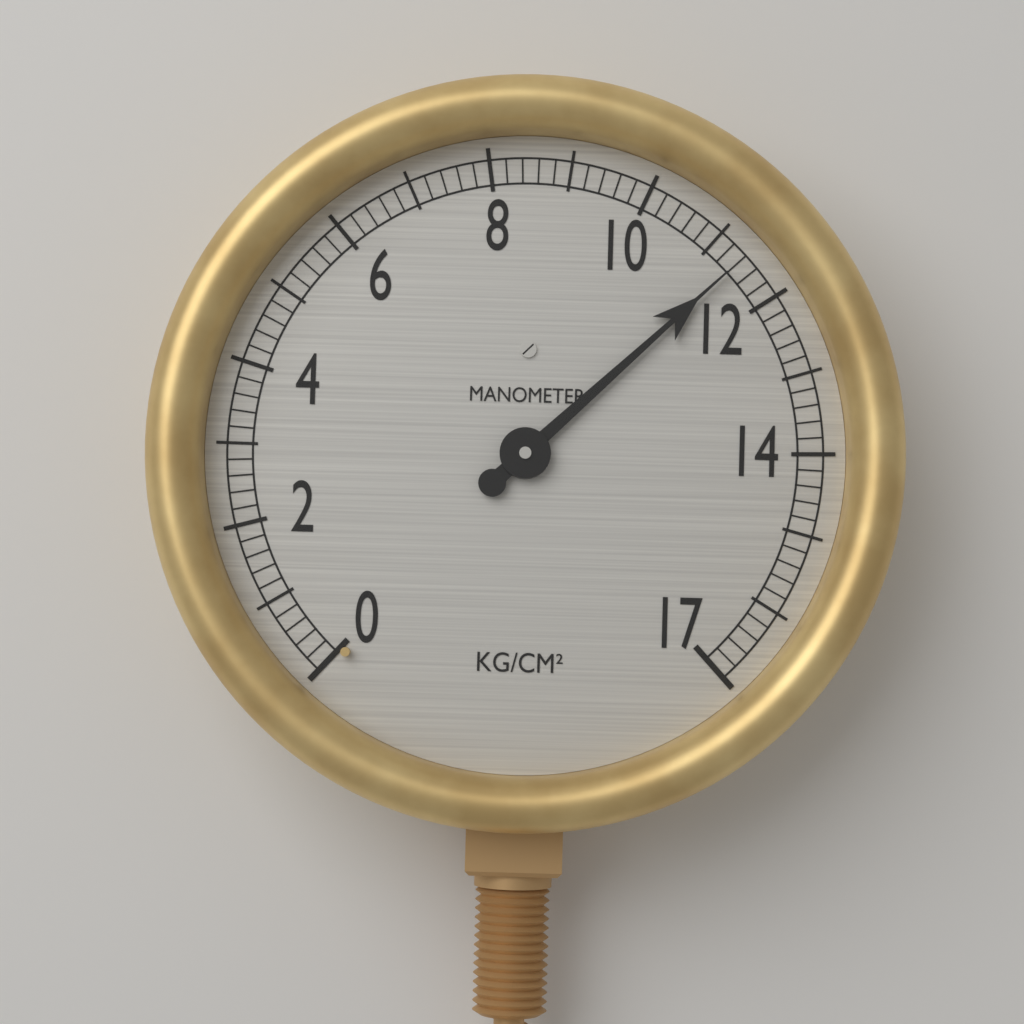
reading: 11.4 kg/cm²
